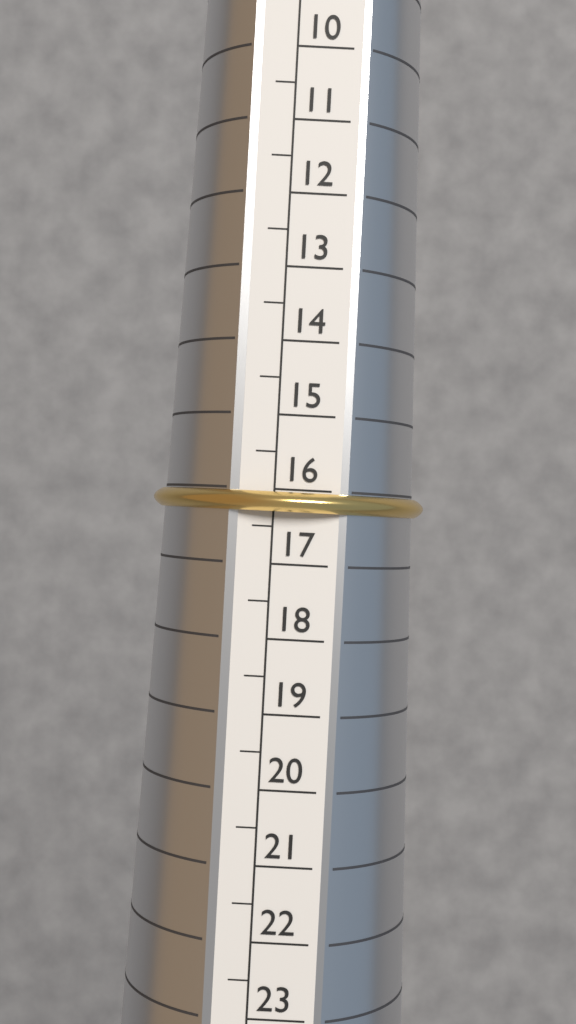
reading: 16.3 (no unit)
